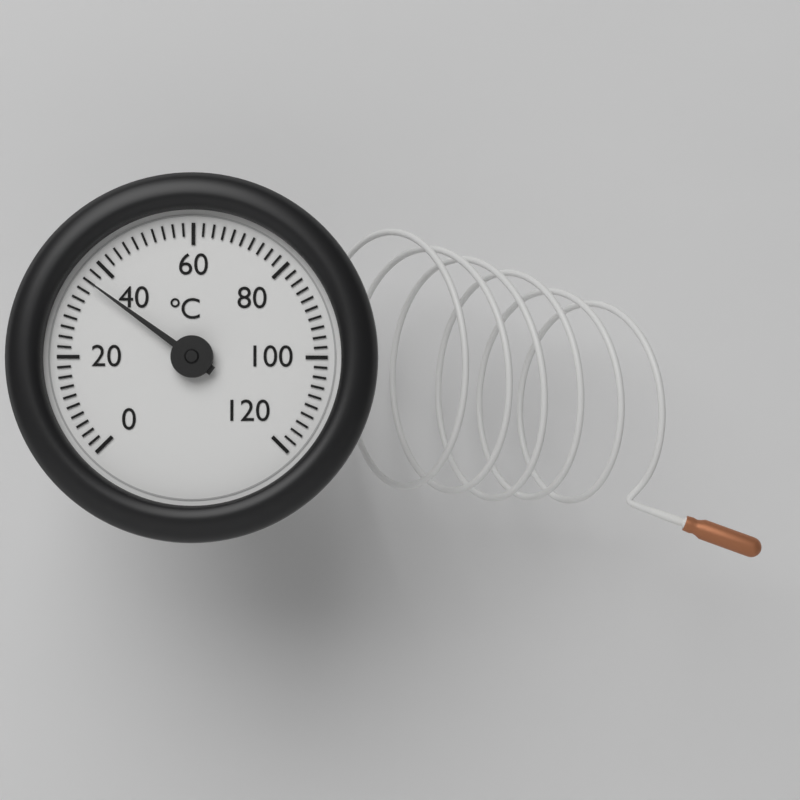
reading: 36 °C
